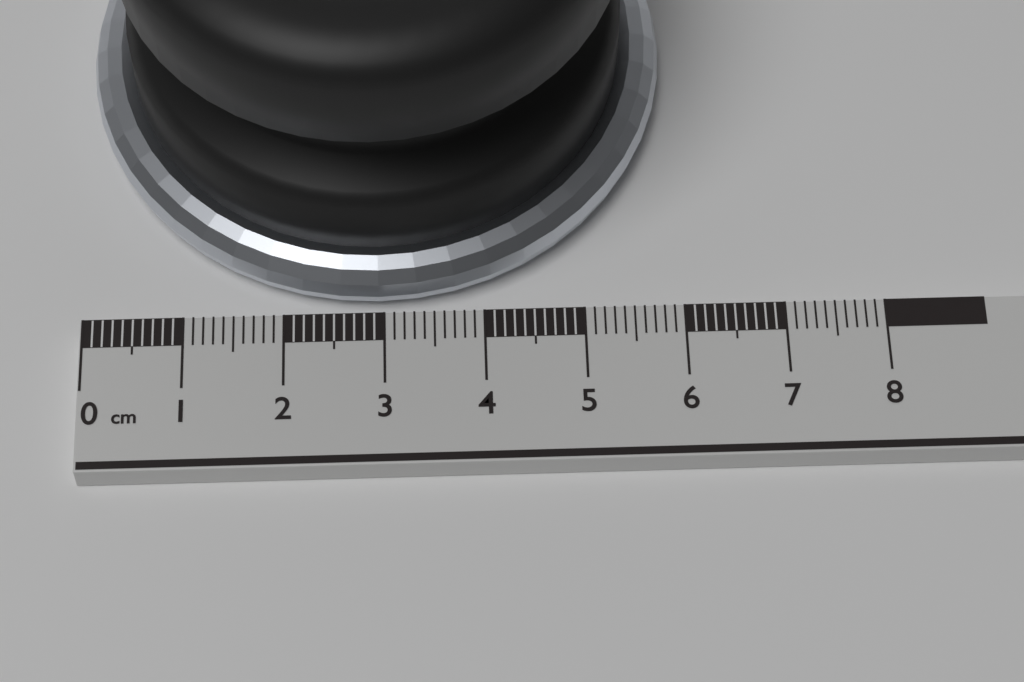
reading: 5.9 cm
